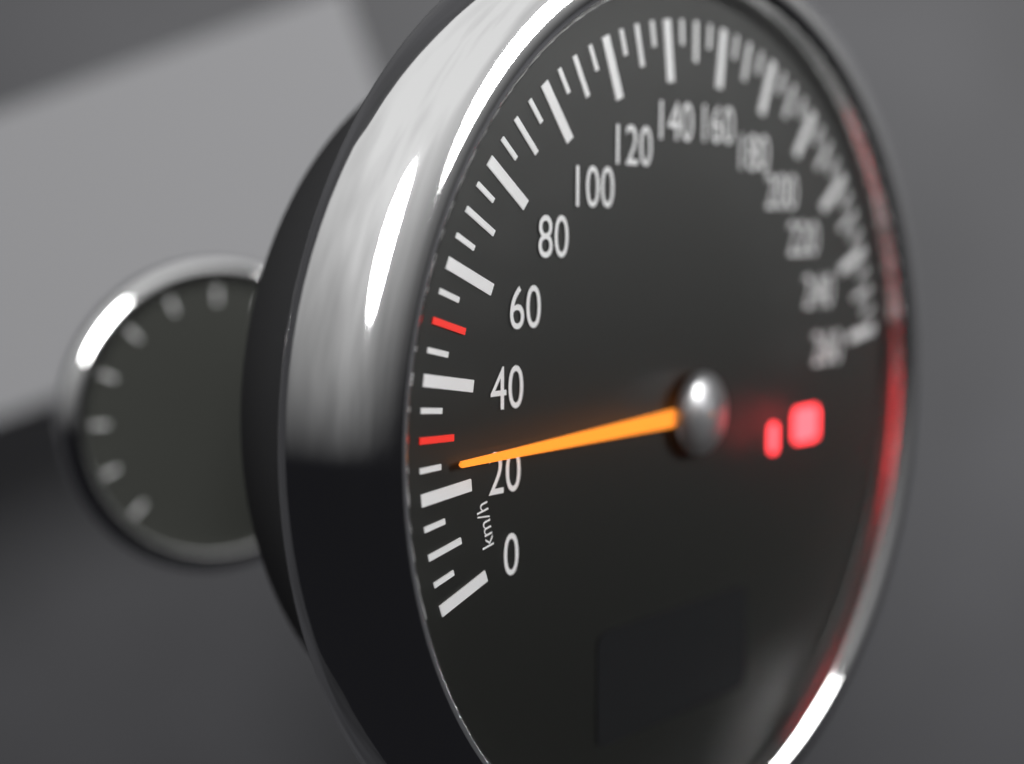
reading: 25 km/h
